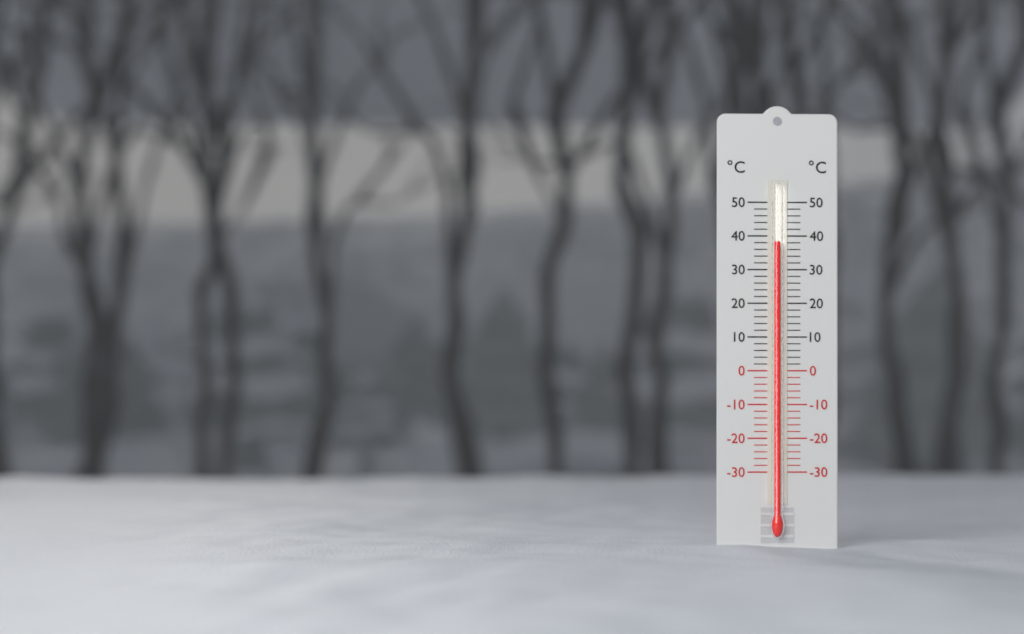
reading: 38 °C
